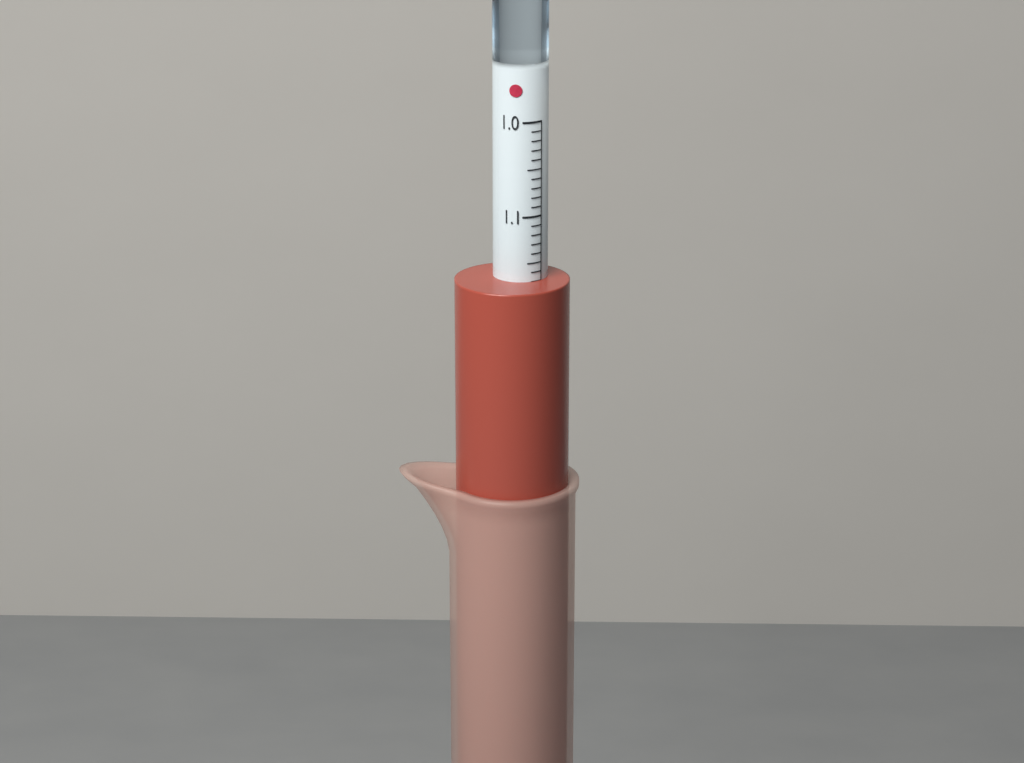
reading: 1.17 (no unit)
